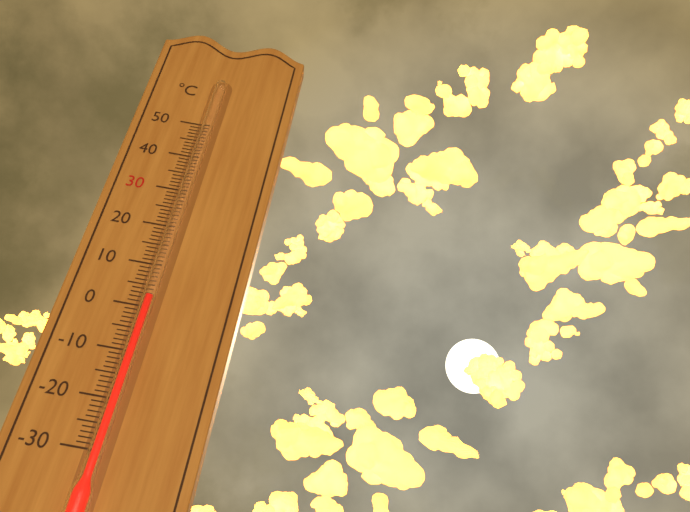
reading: 2 °C
